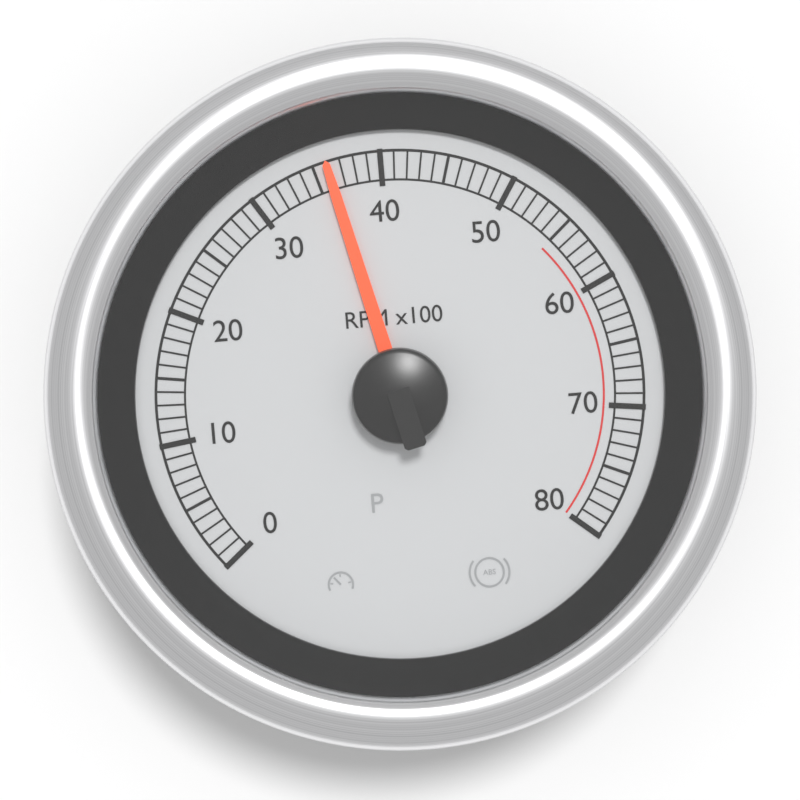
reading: 36 RPM x100
